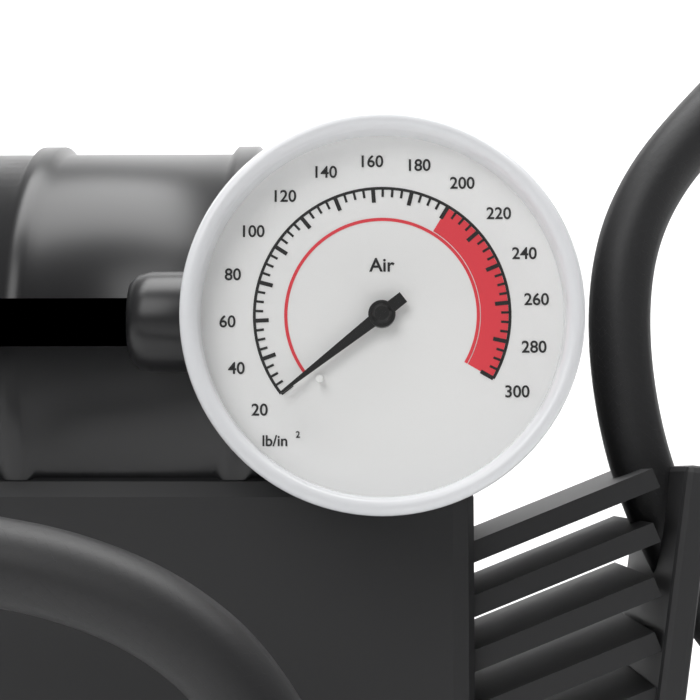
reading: 20 lb/in²
